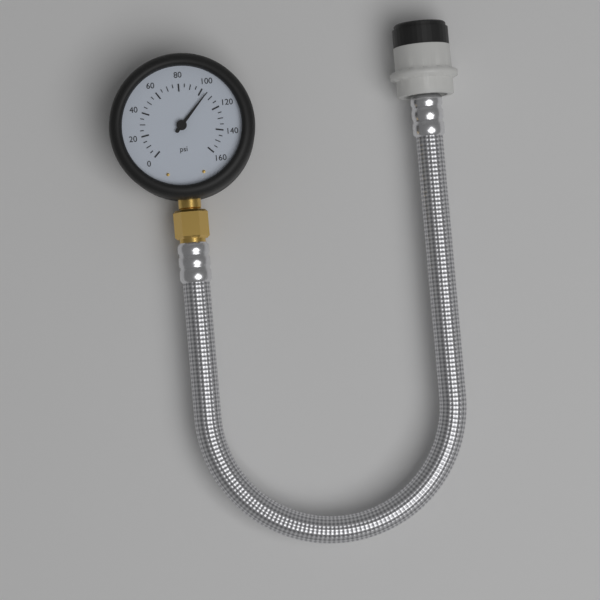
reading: 105 psi
